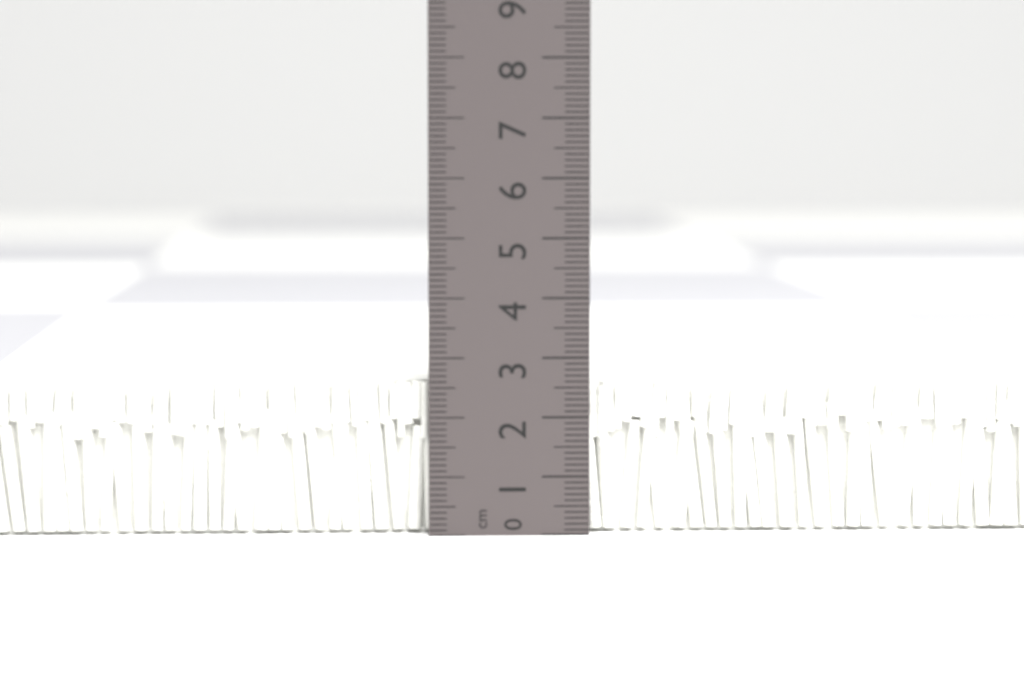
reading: 2.6 cm
